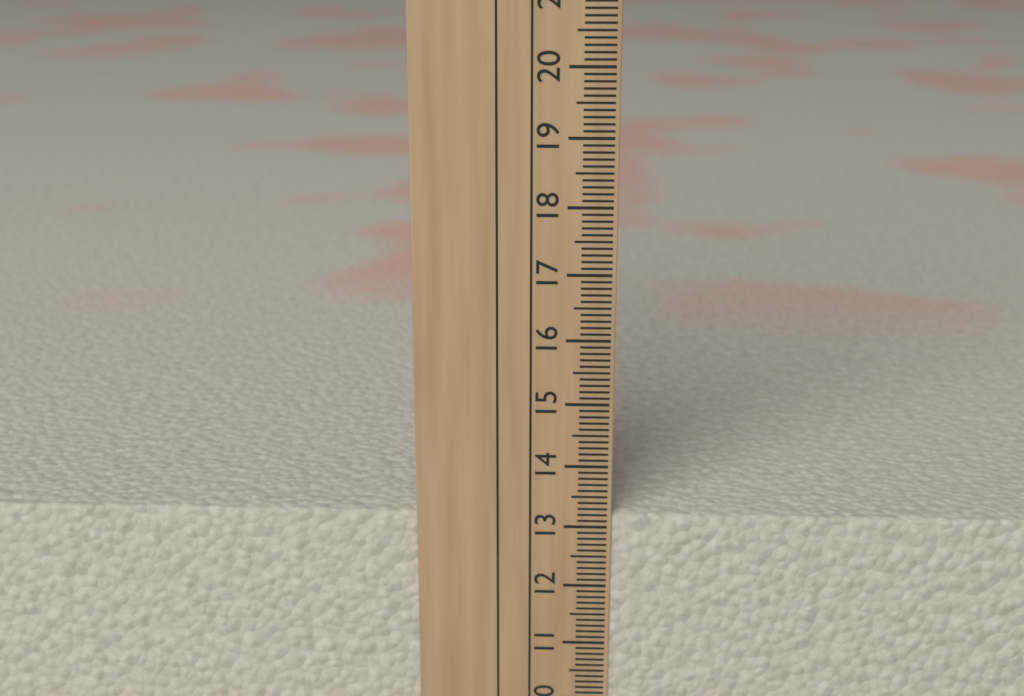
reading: 13.2 cm
